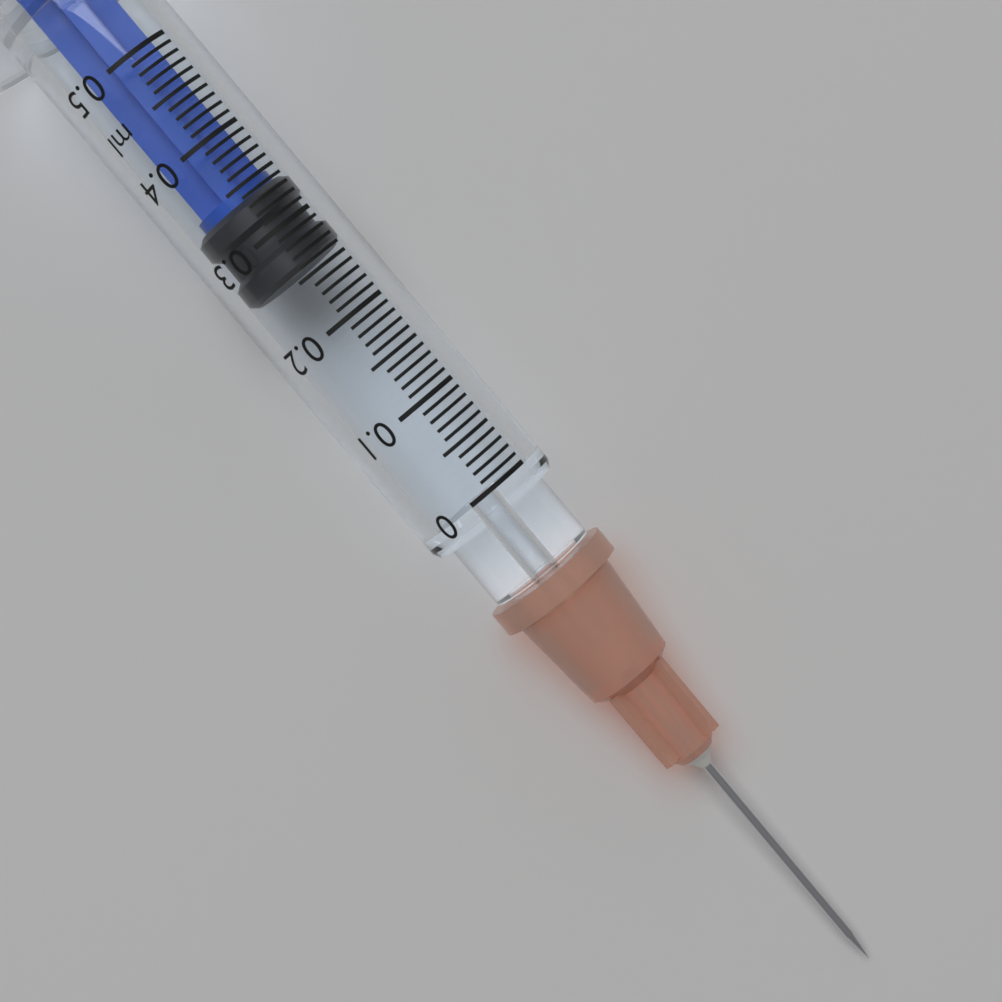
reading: 0.26 ml
